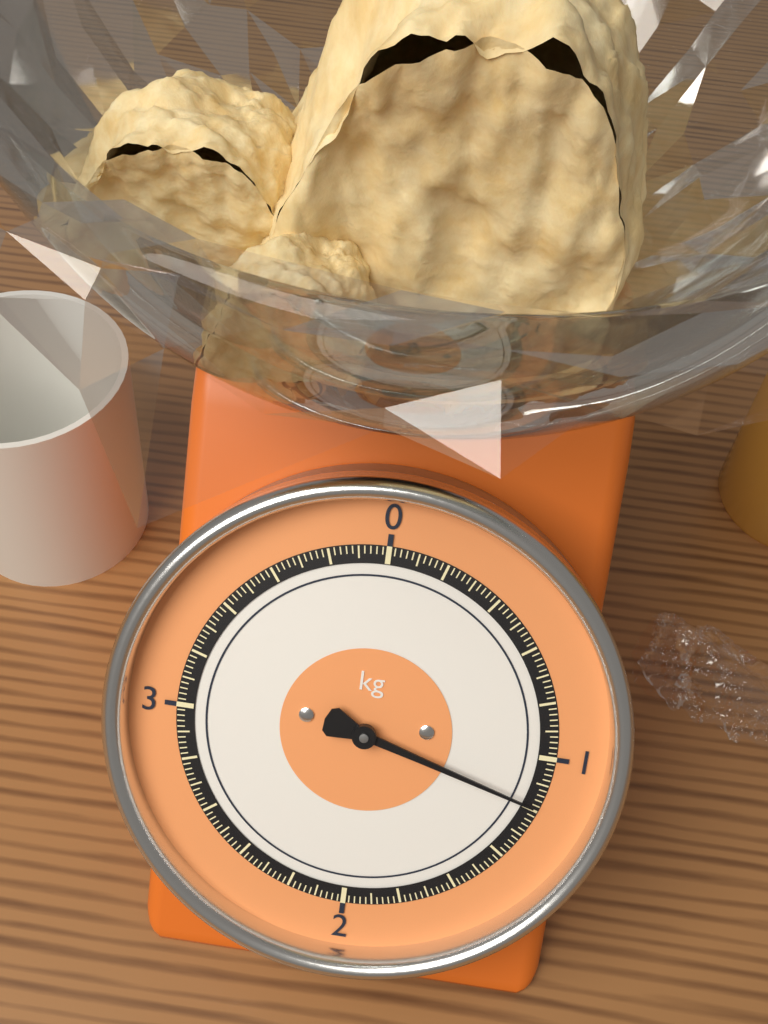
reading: 1.18 kg
